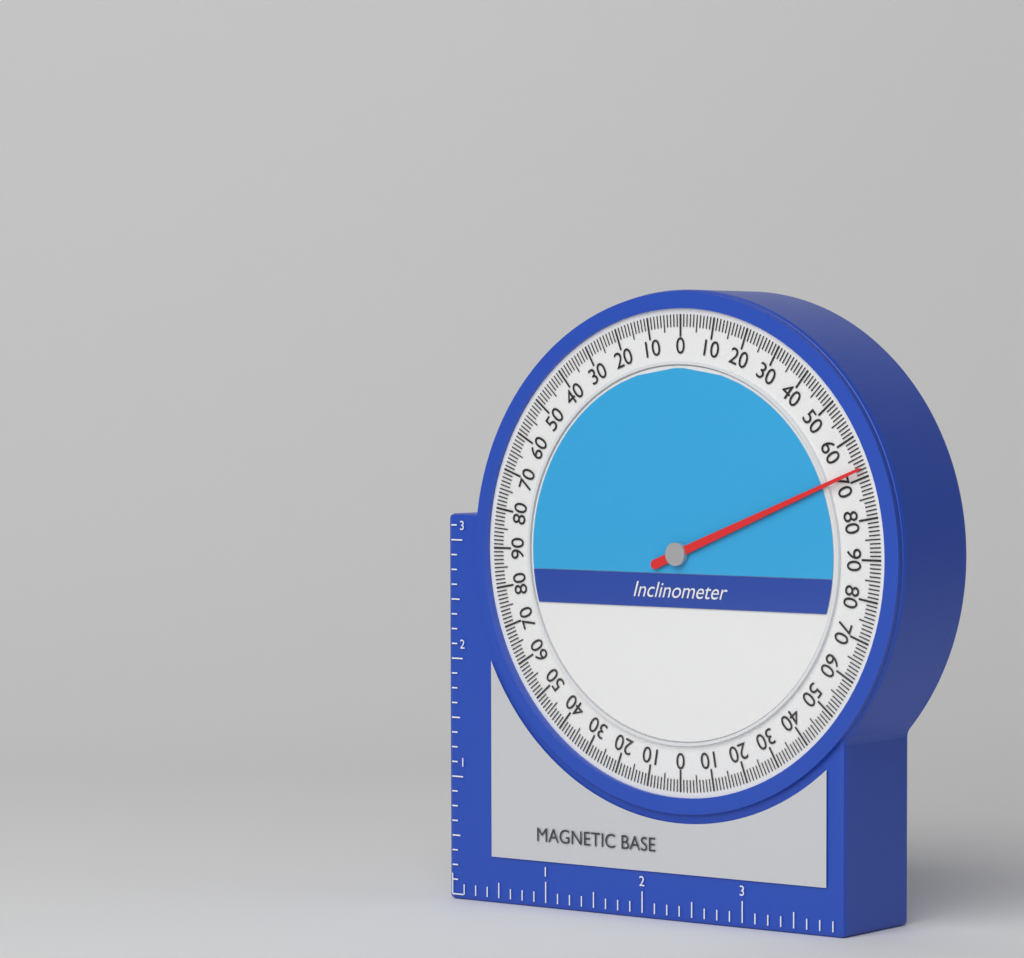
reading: 68 (no unit)
